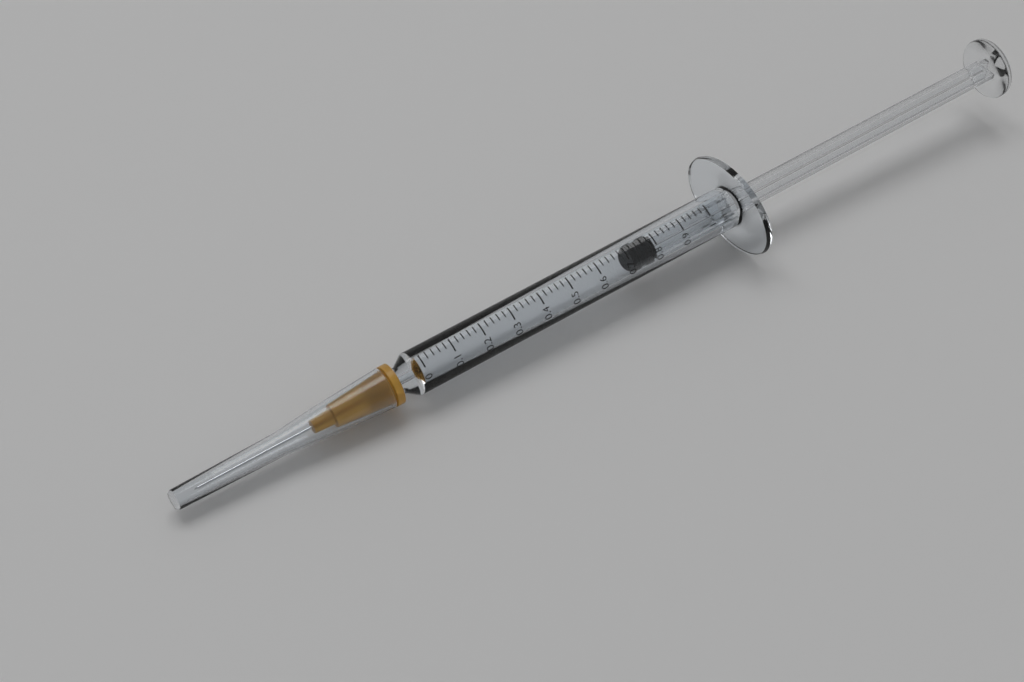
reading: 0.72 ml
